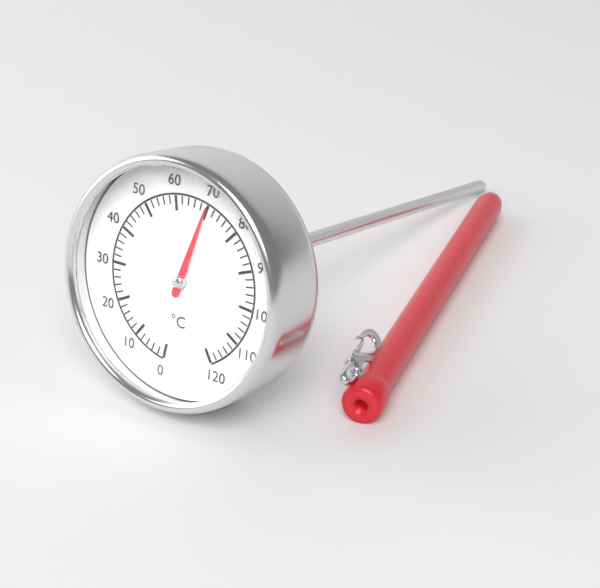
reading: 70 °C
